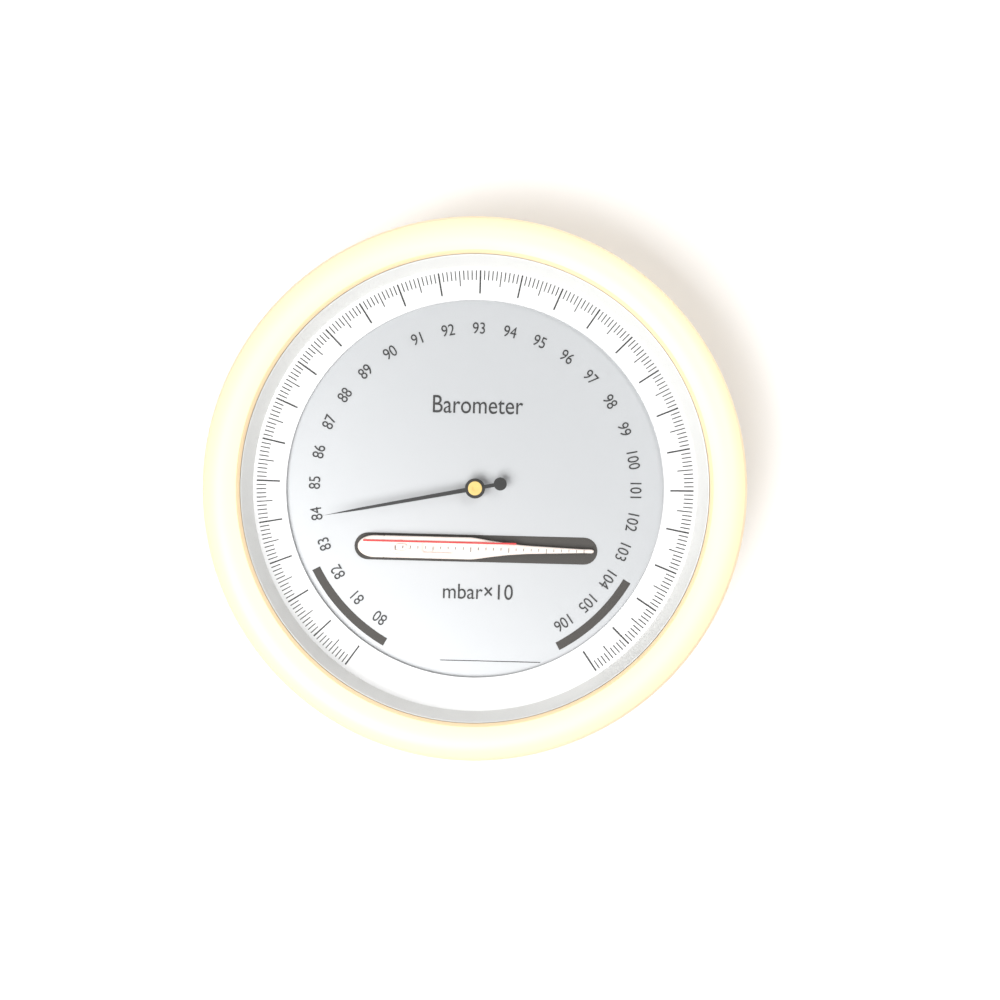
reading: 83.9 mbar×10
